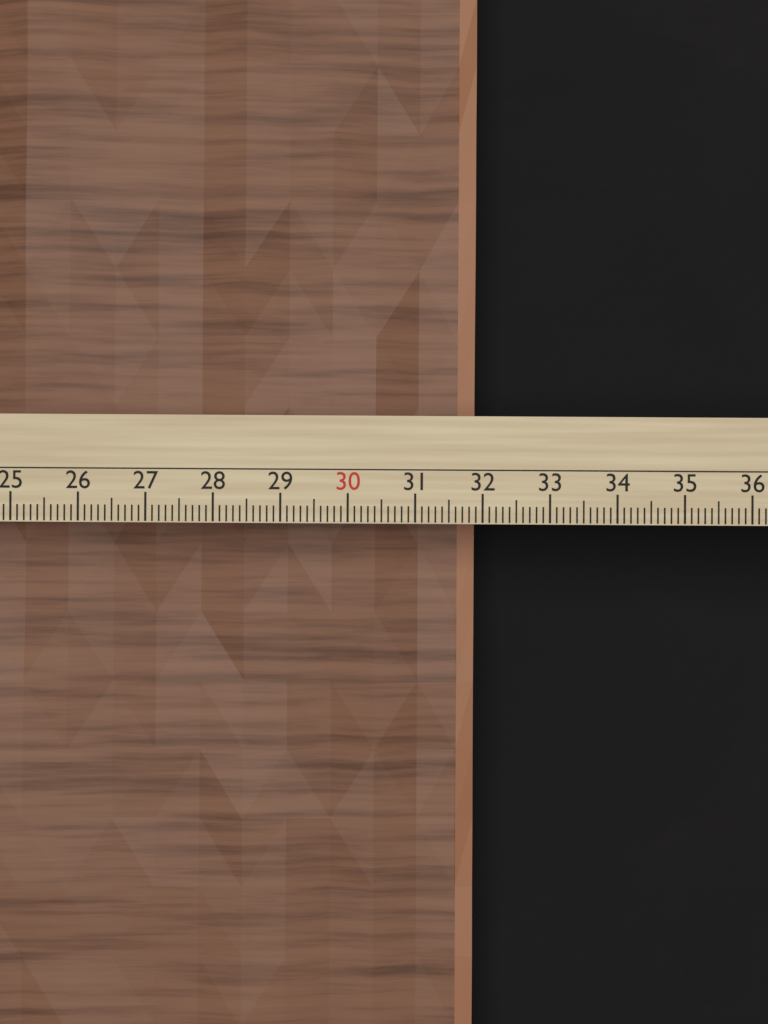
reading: 32.0 cm
